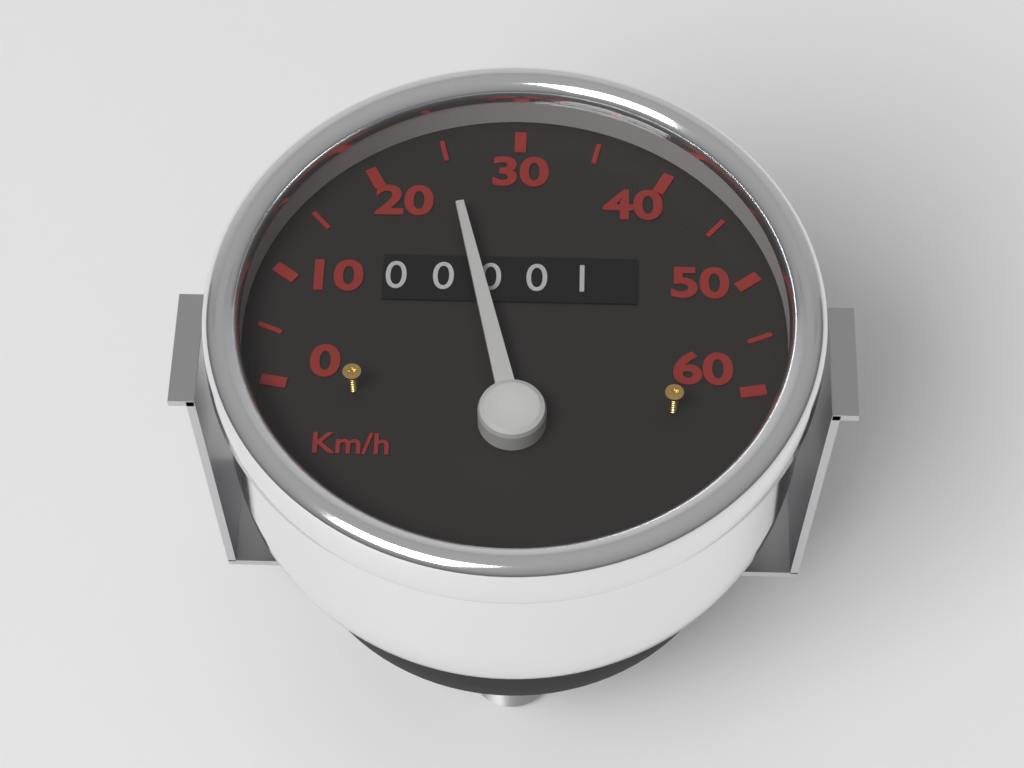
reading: 25 km/h
